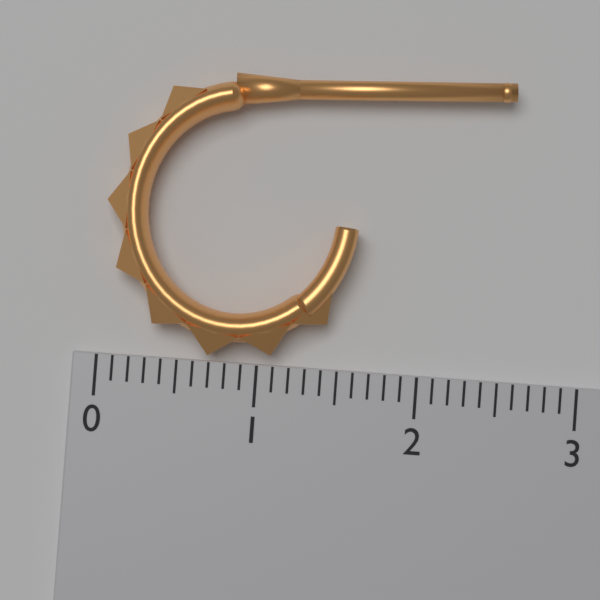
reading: 2.5 (no unit)
